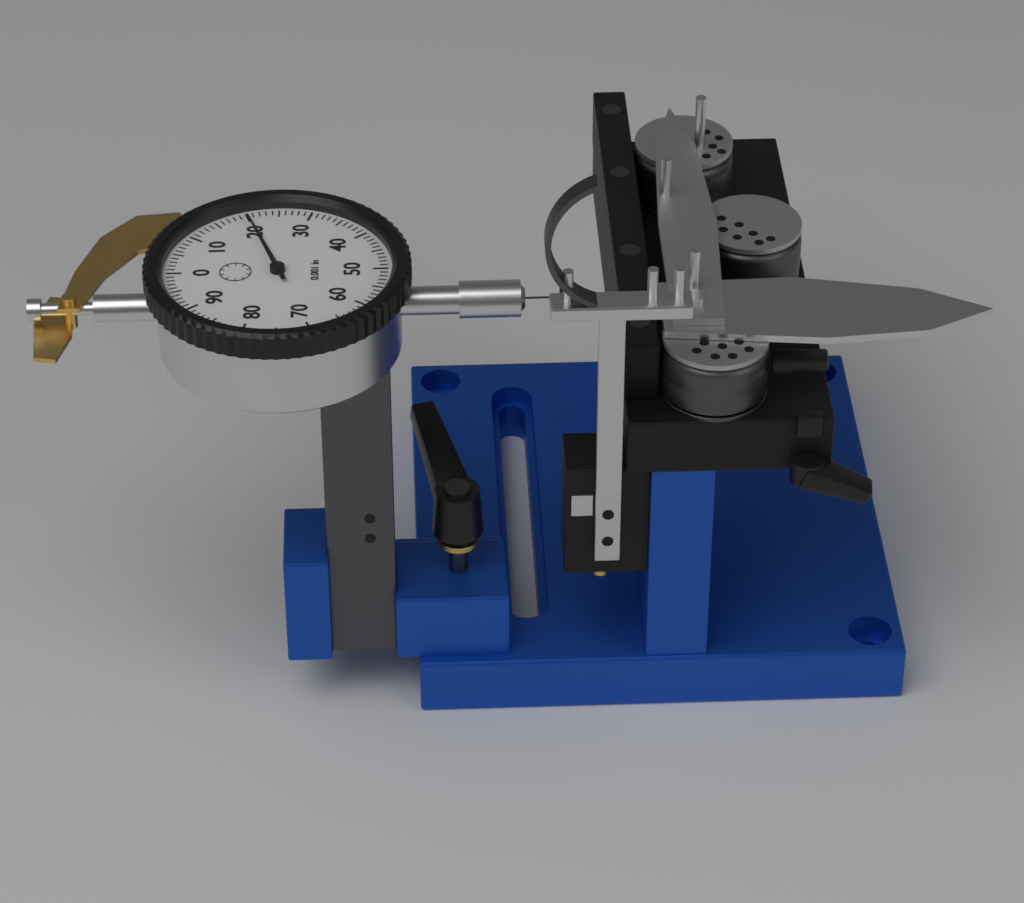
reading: 0.020 in
